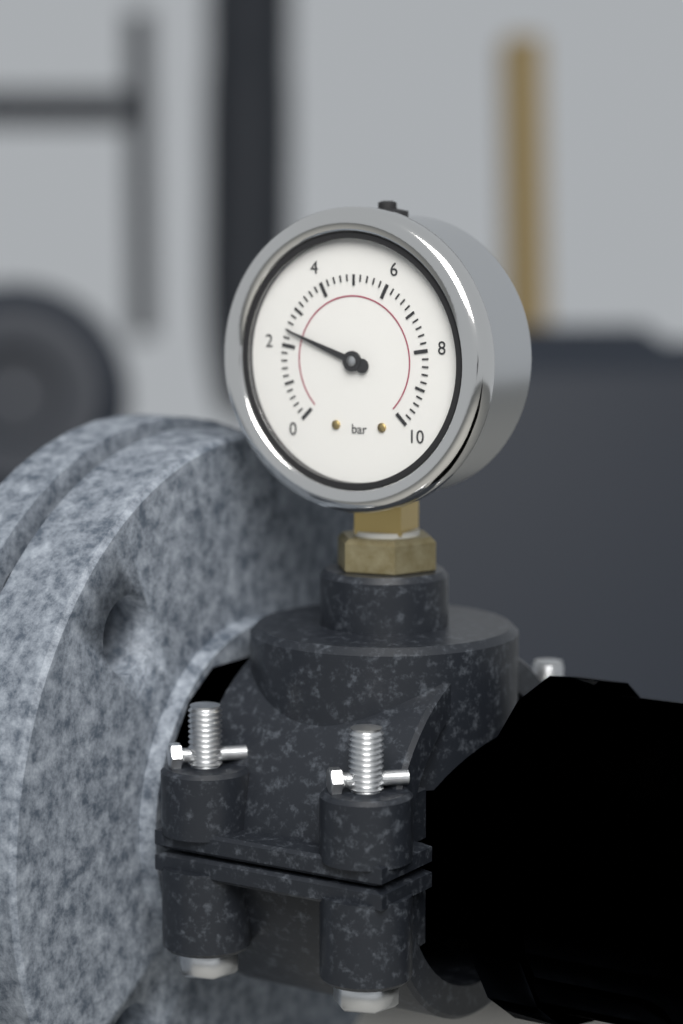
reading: 2.4 bar
